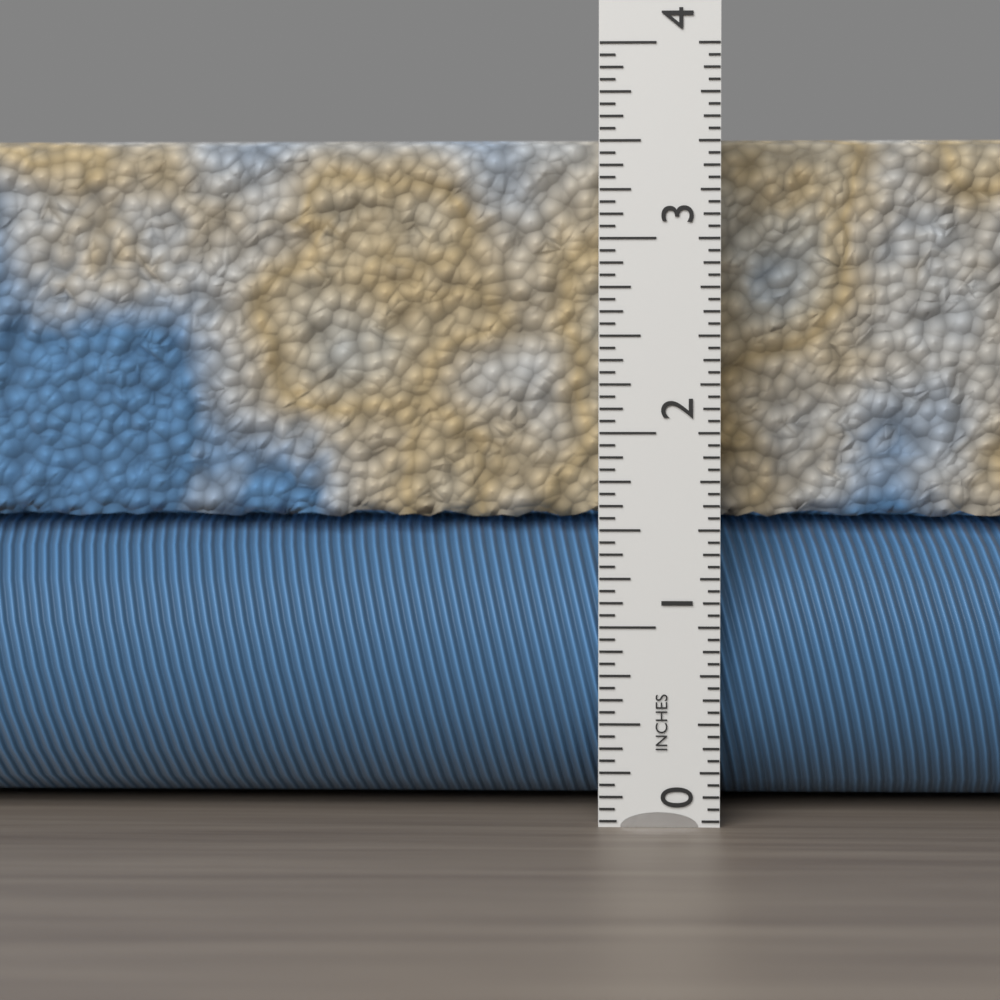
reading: 3.5625 in
